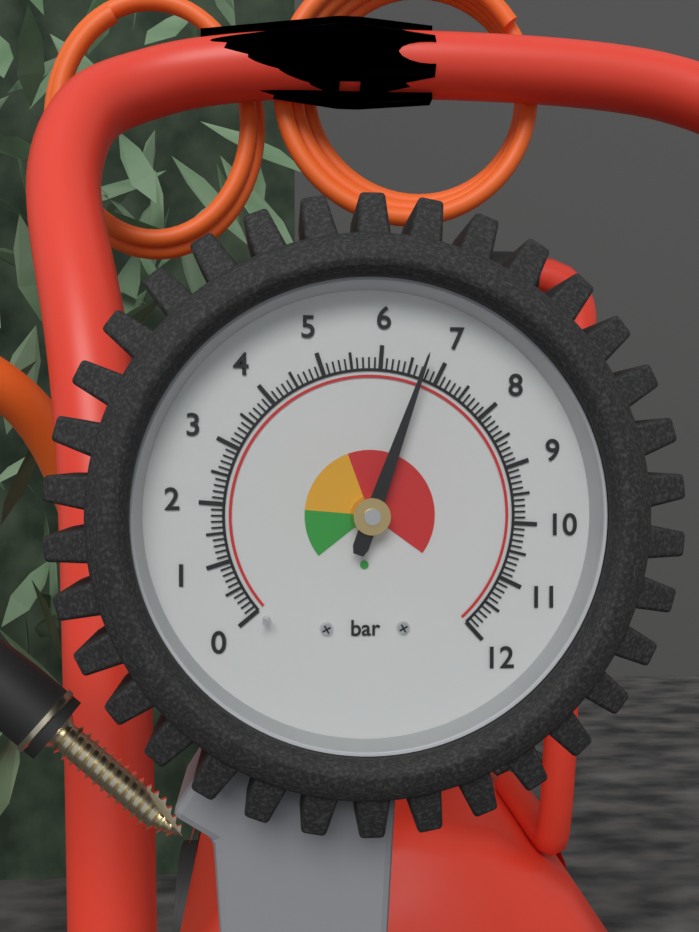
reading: 6.7 bar
